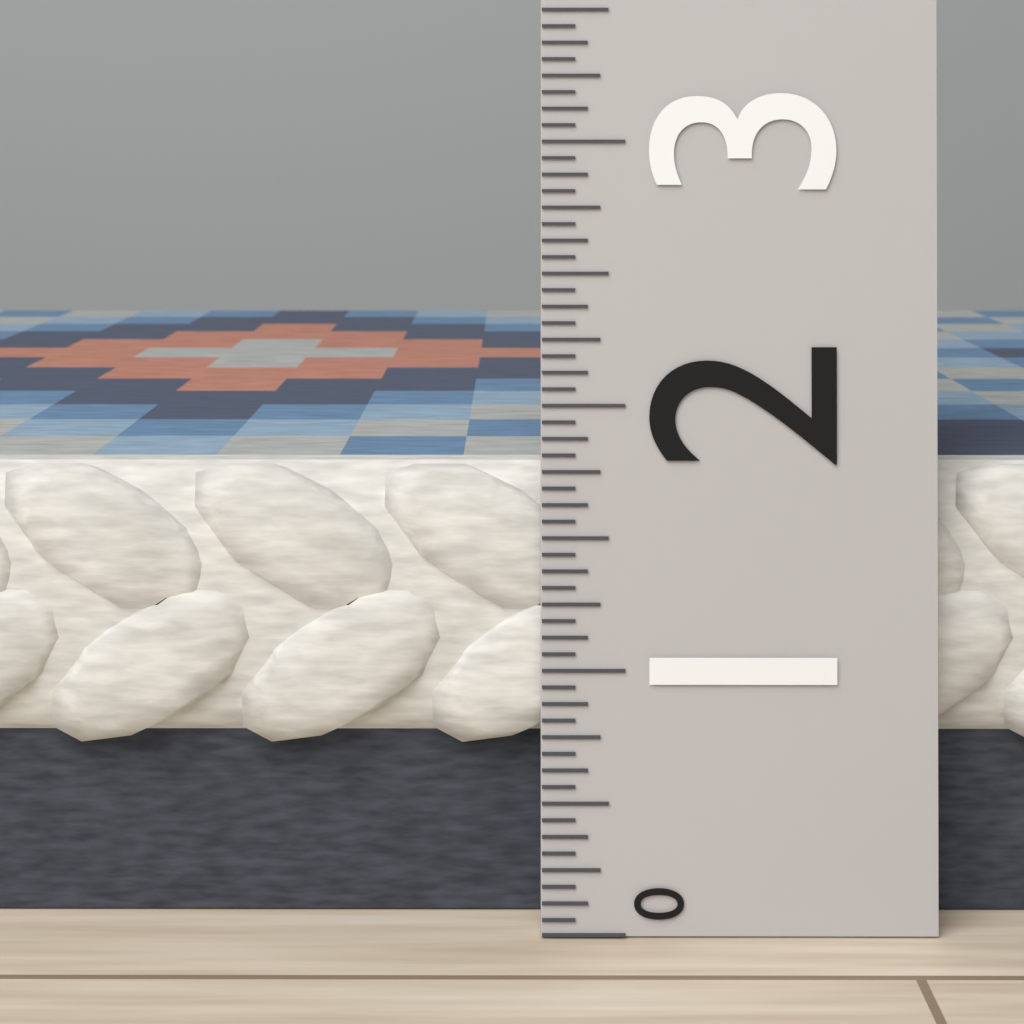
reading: 1.7500 (no unit)
